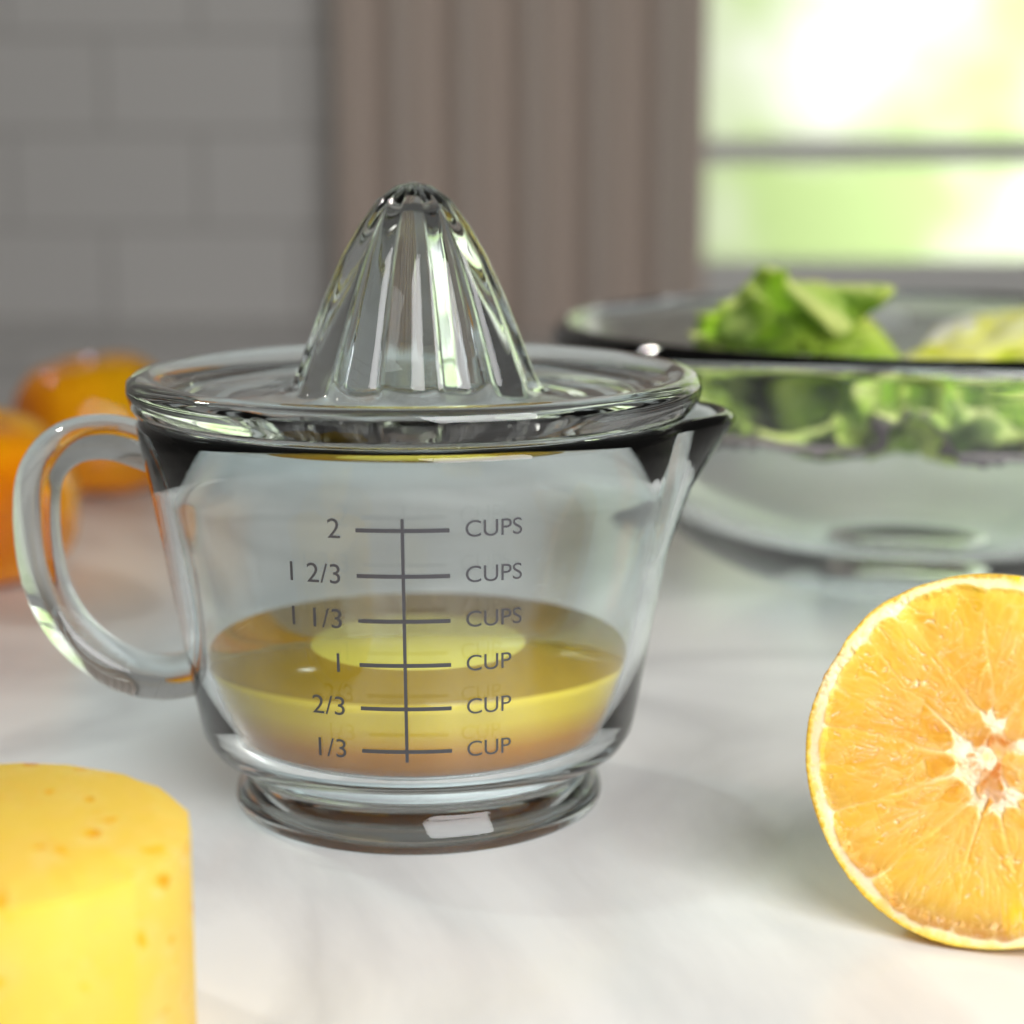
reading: 0.700000 cups
